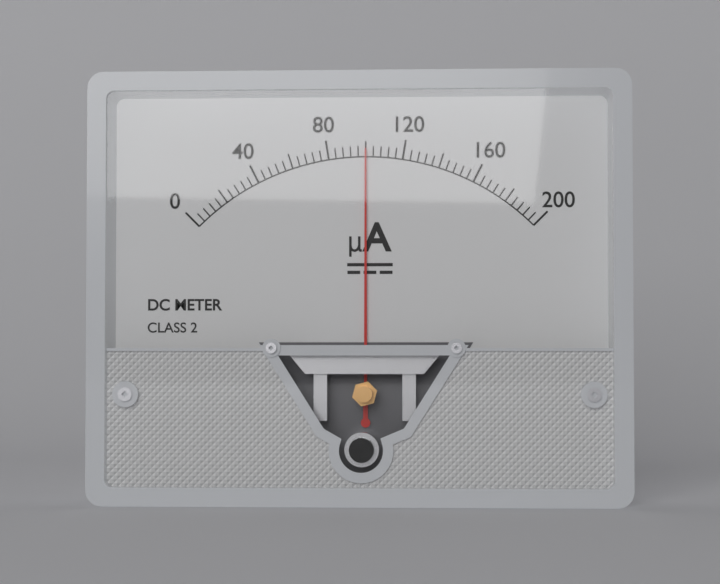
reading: 100 µA
